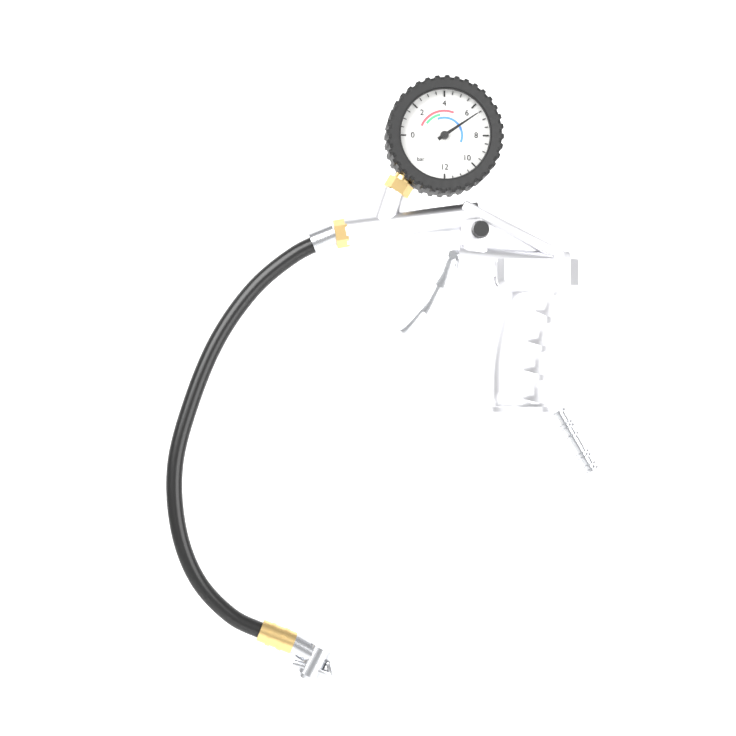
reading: 6.5 bar
